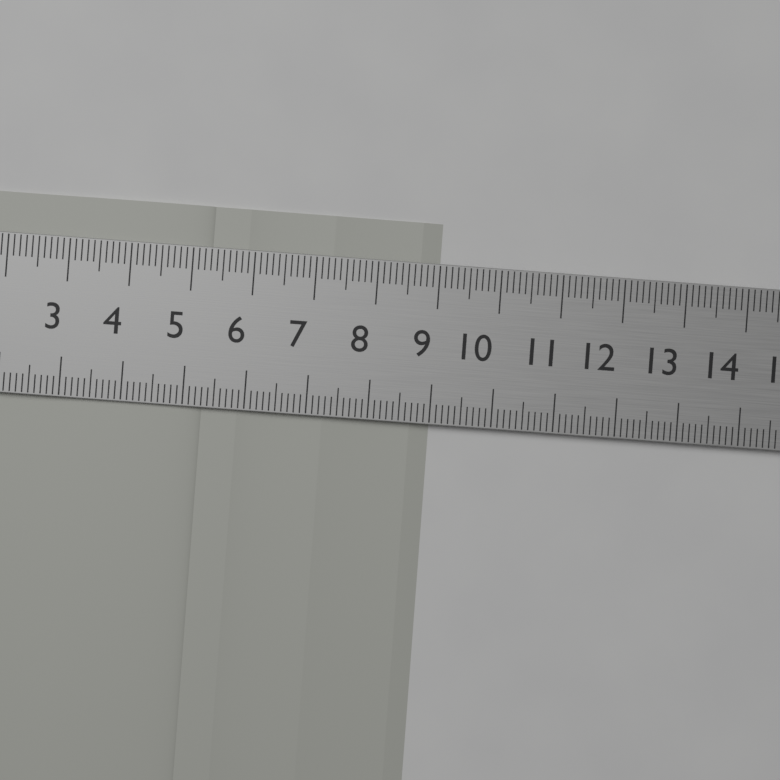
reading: 9.0 cm
